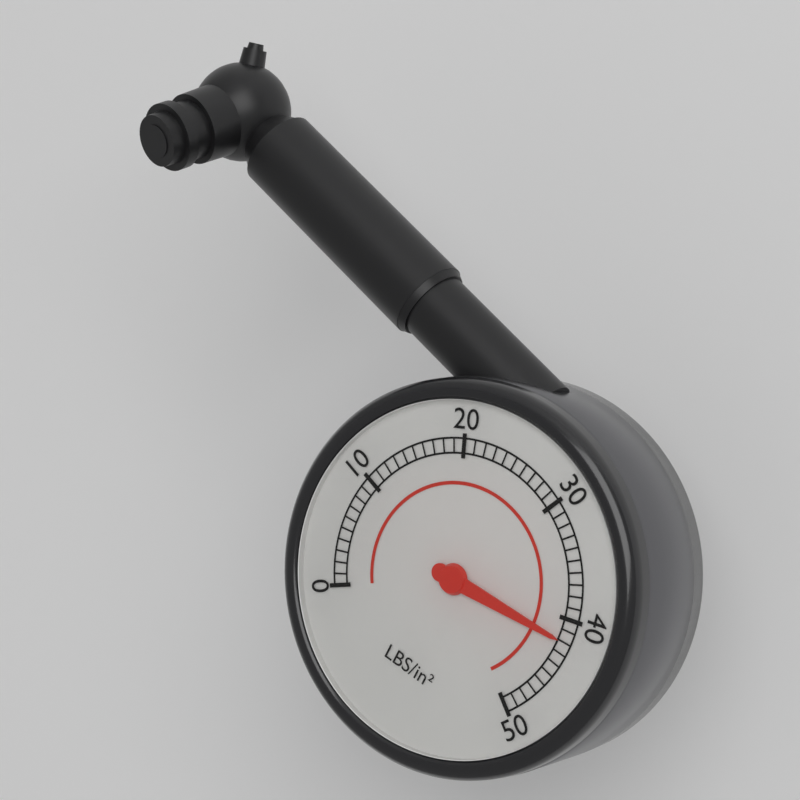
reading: 42 psi
